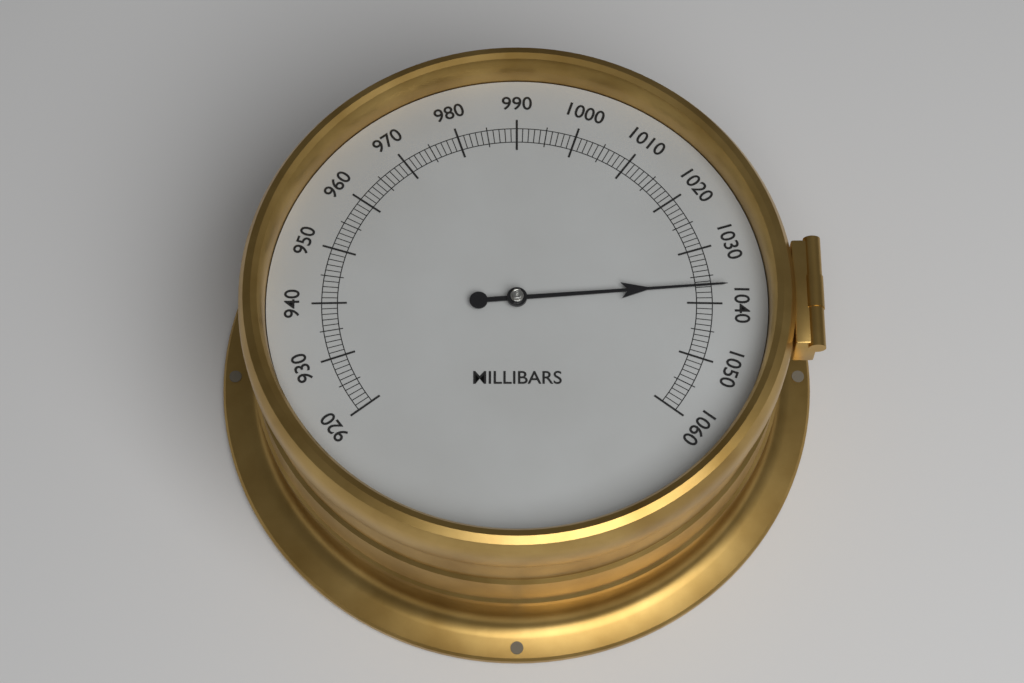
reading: 1037 mbar
